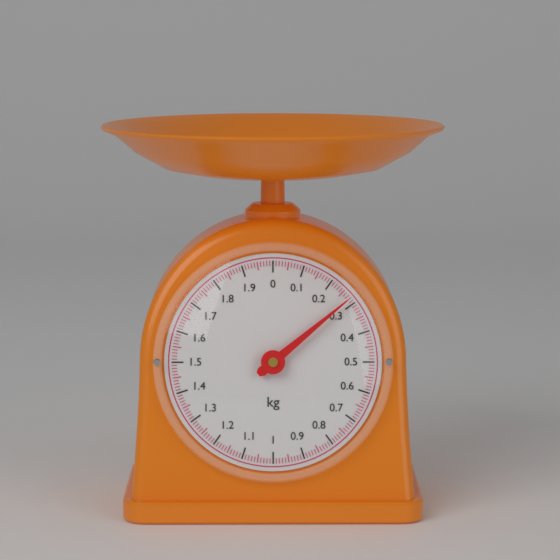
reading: 0.28 kg
